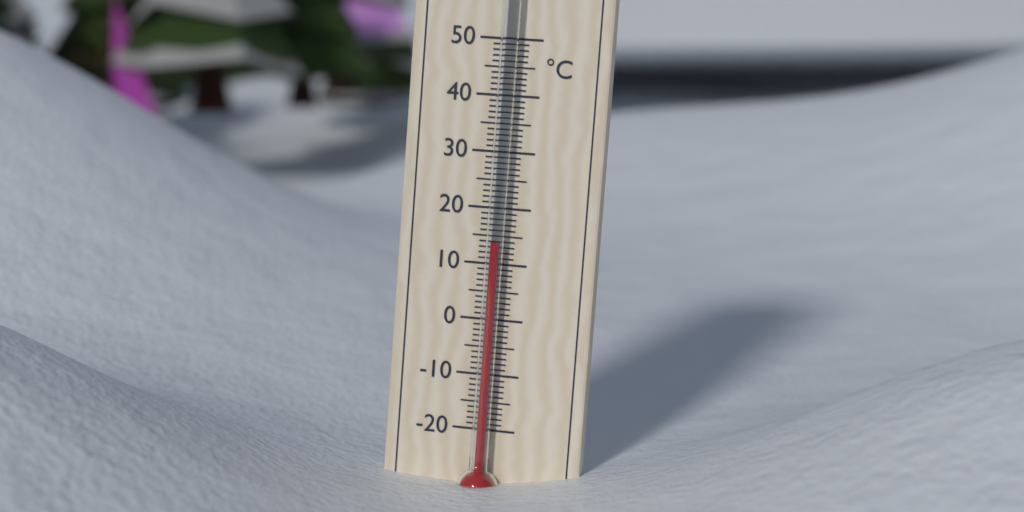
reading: 14 °C
